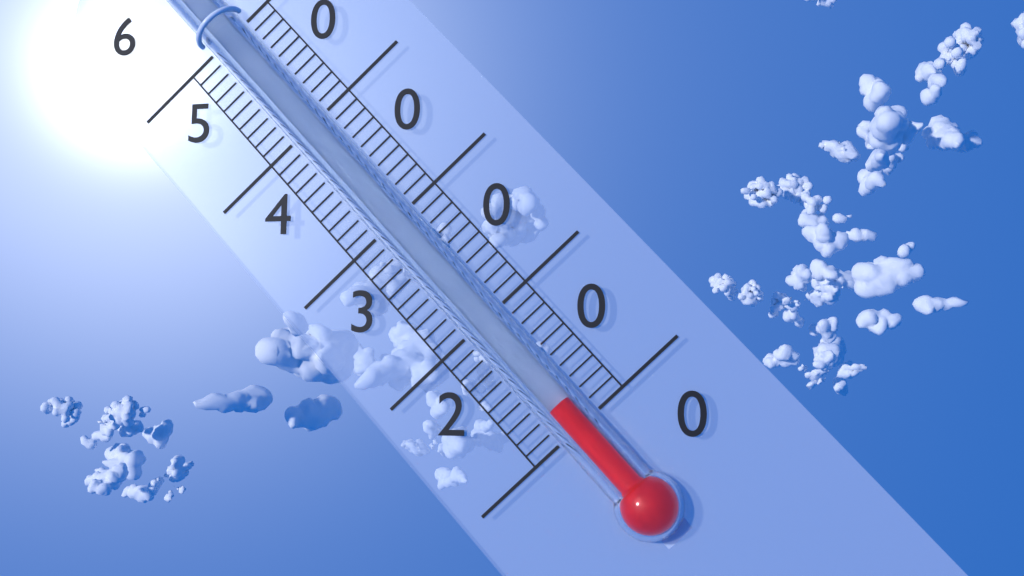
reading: 22 °C
